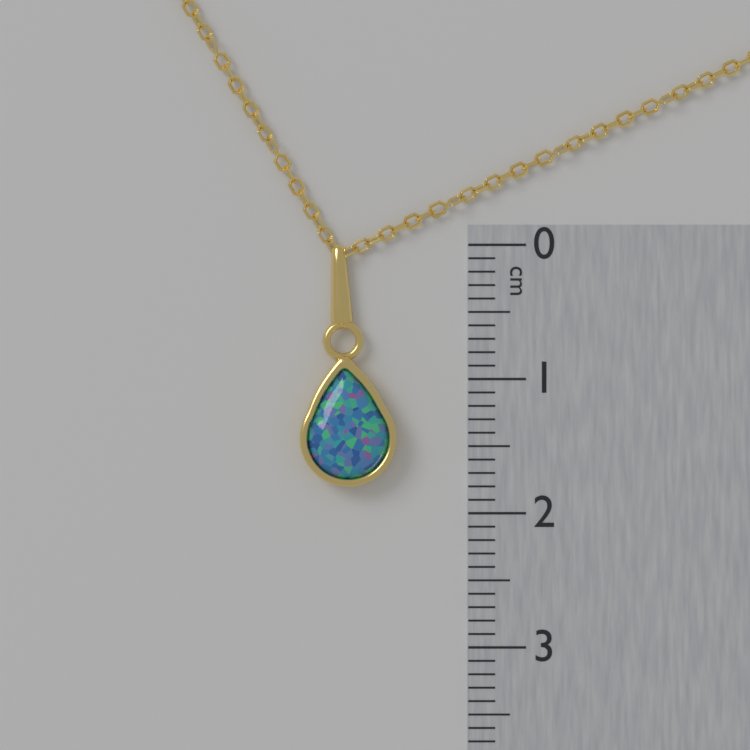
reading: 1.8 cm
